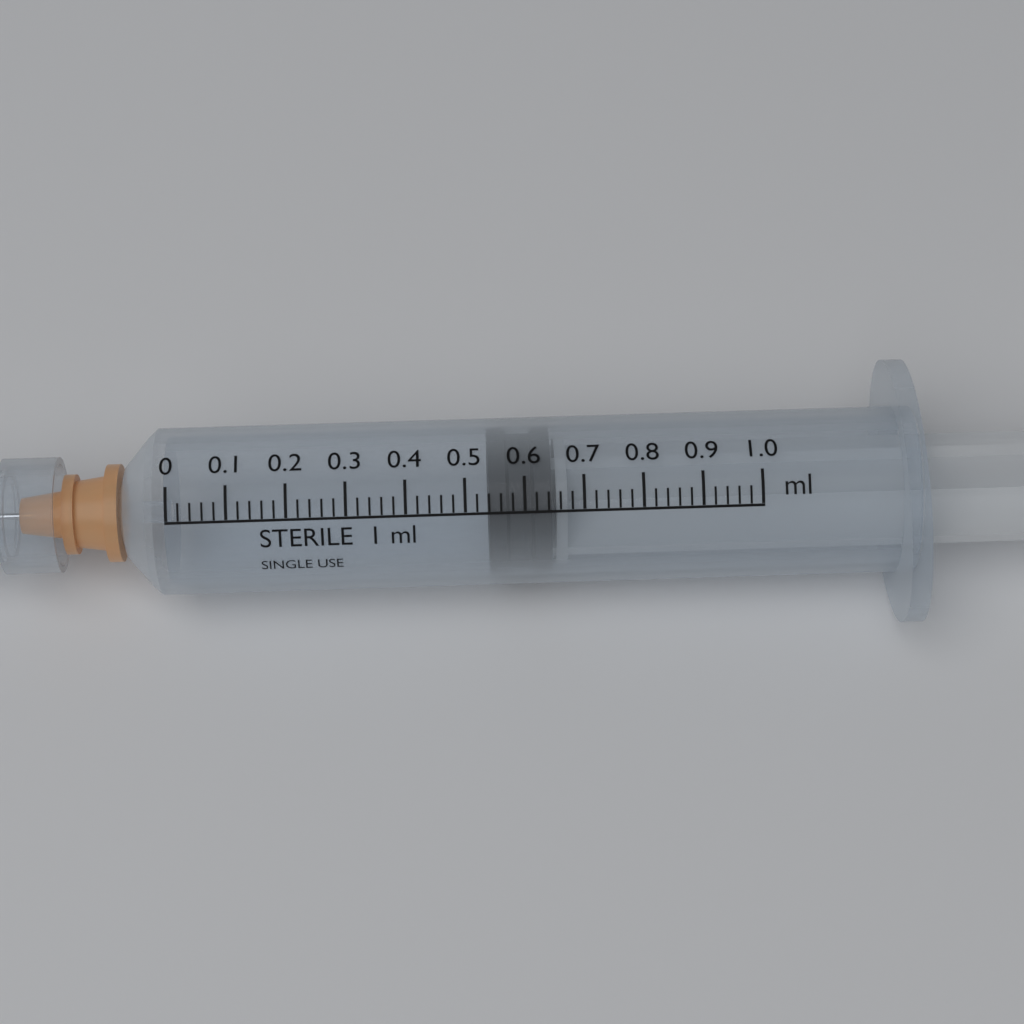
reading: 0.54 ml
